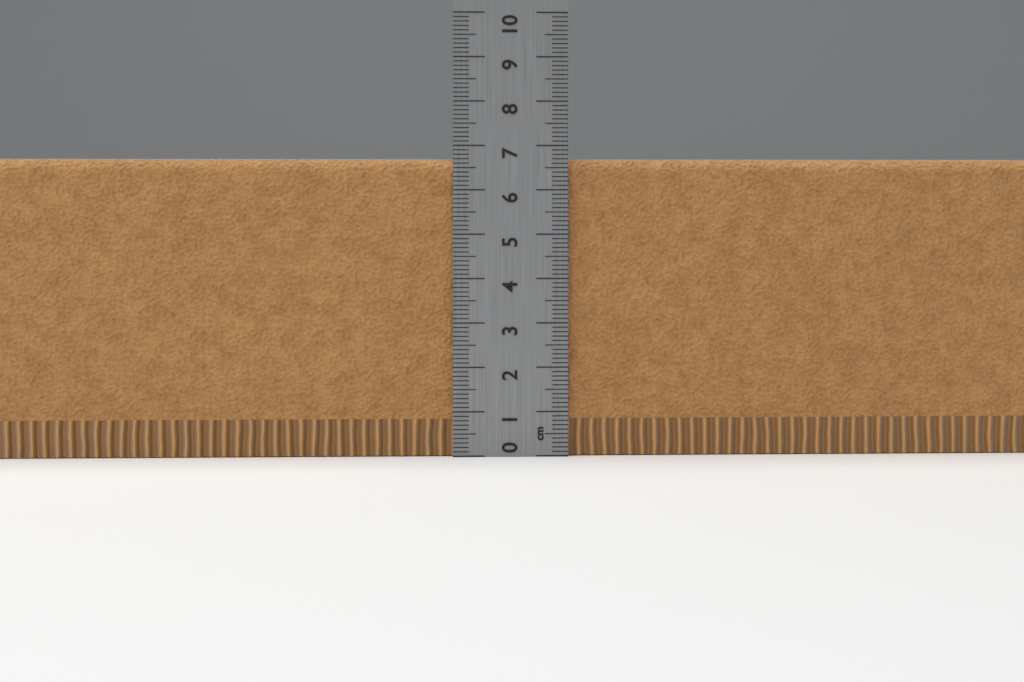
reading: 6.7 cm
